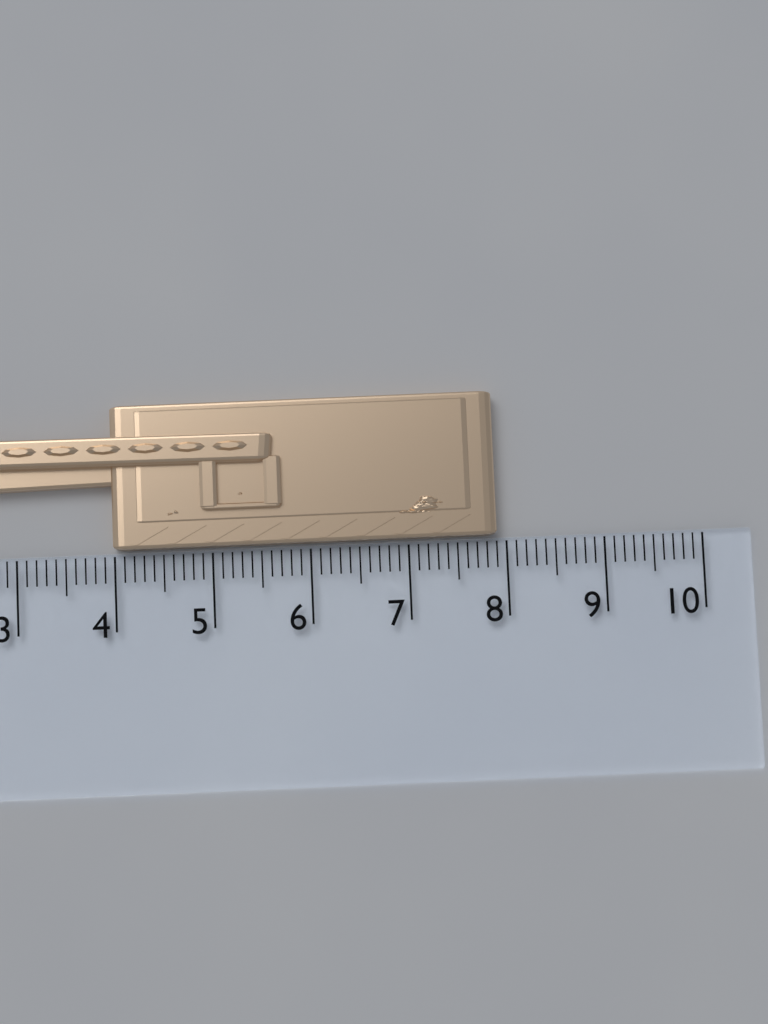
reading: 7.9 cm
